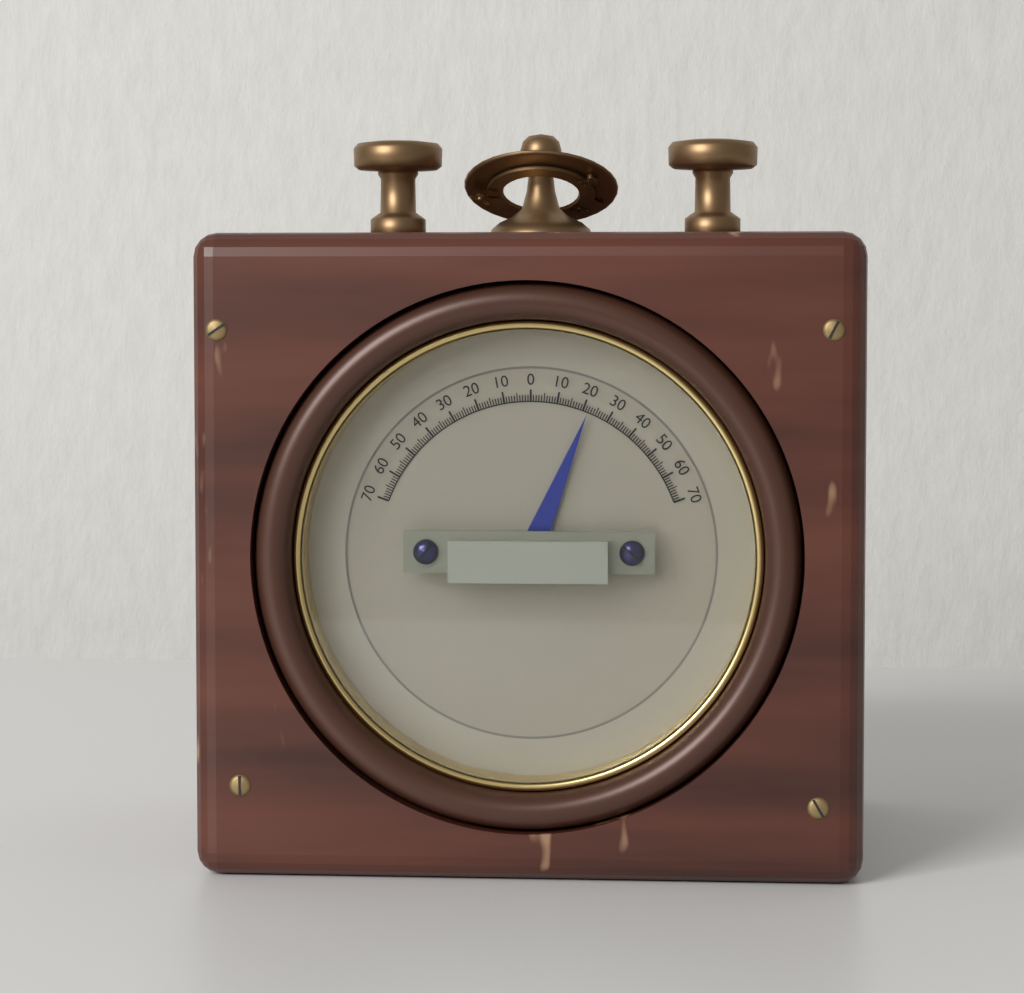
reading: 22 (no unit)
